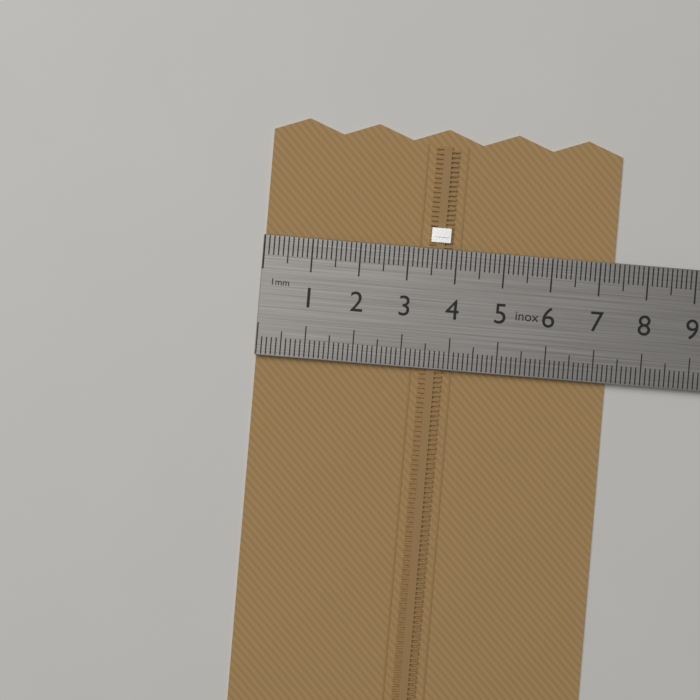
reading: 7.3 cm
